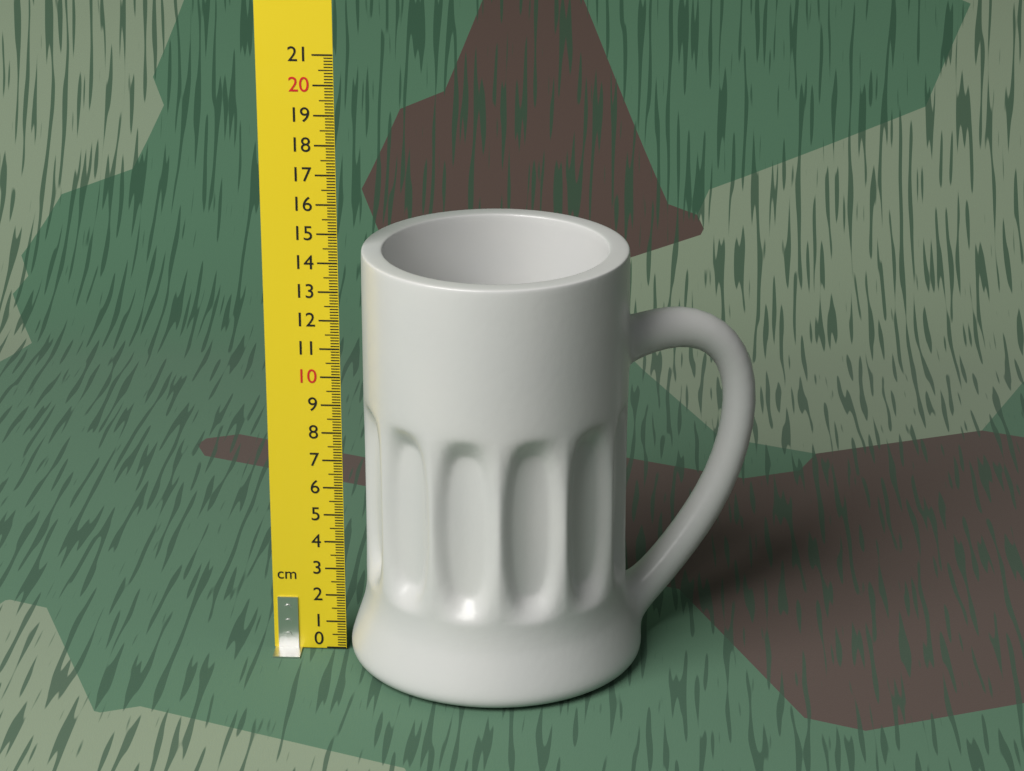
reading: 14.5 cm
